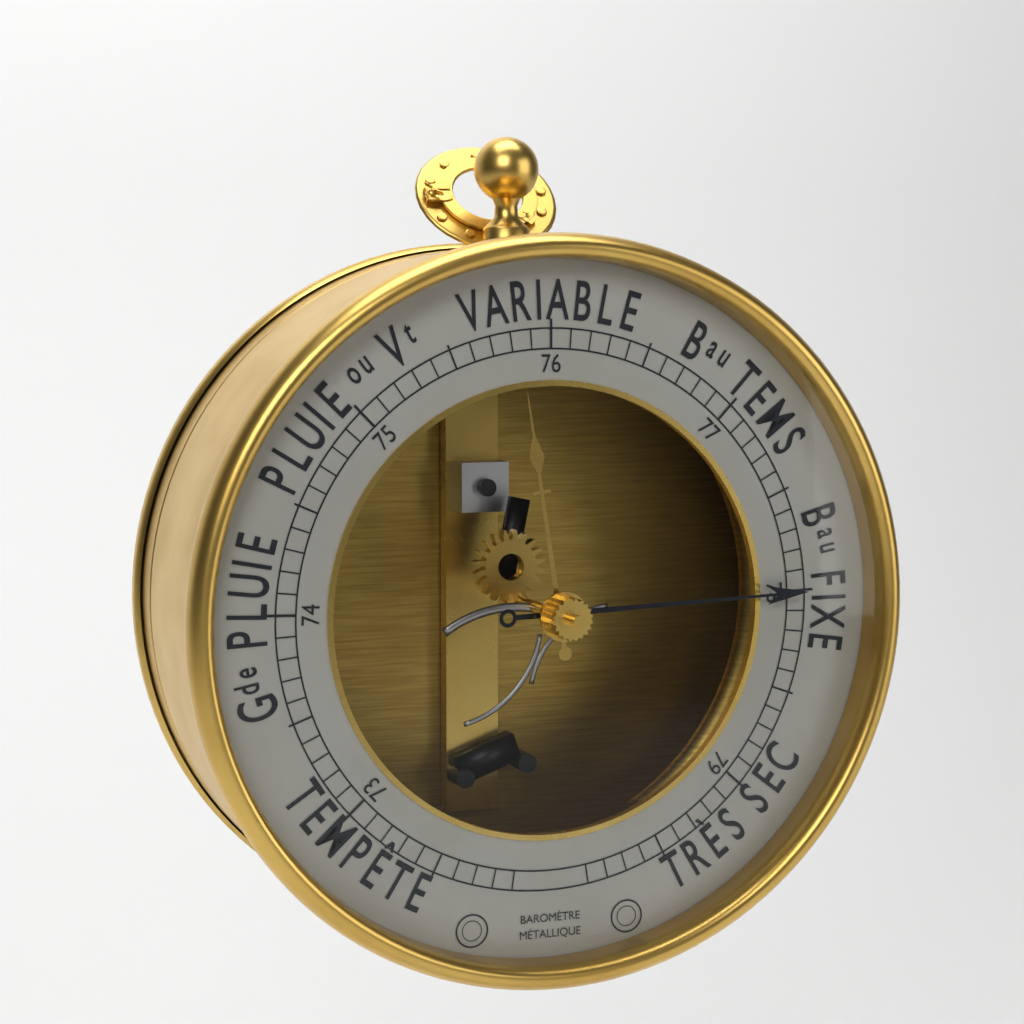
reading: 78.0 (no unit)
